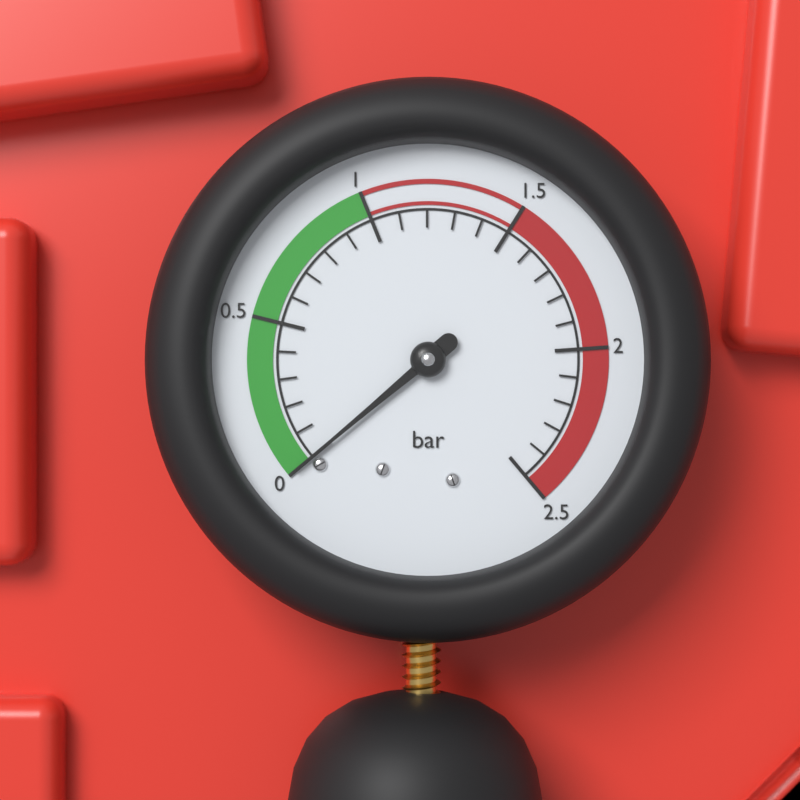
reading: 0.0 bar
